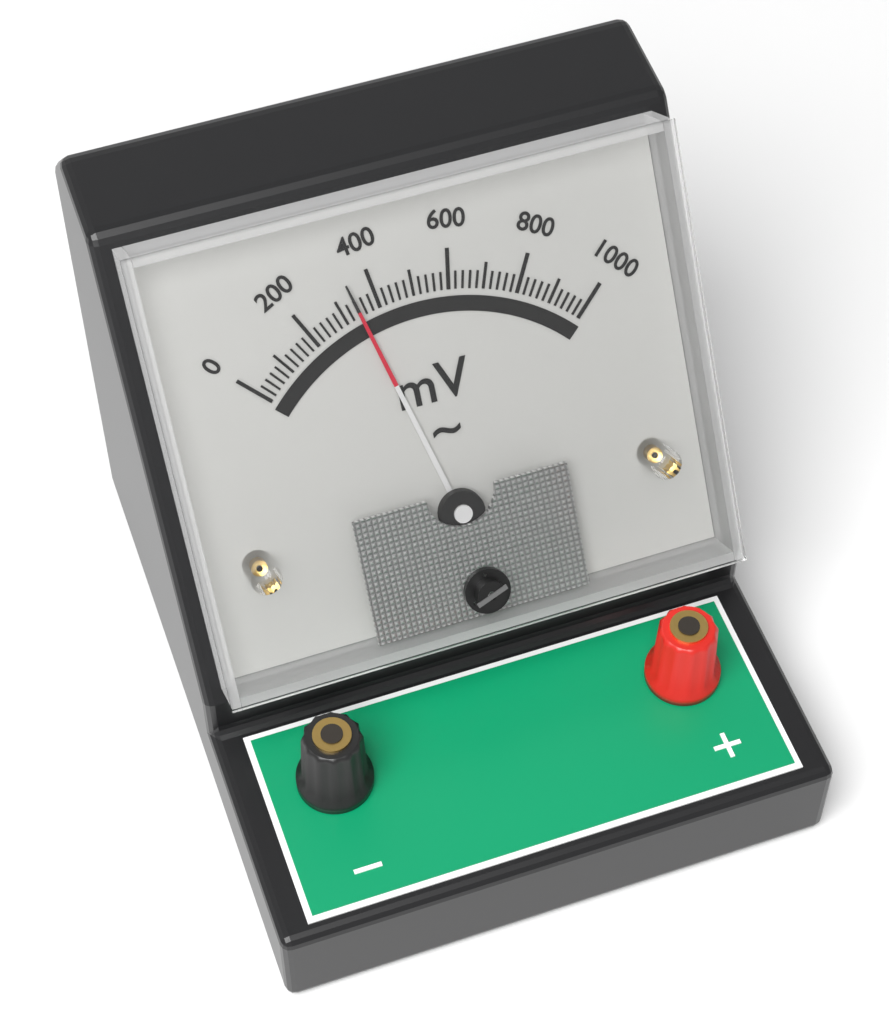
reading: 340 mV
